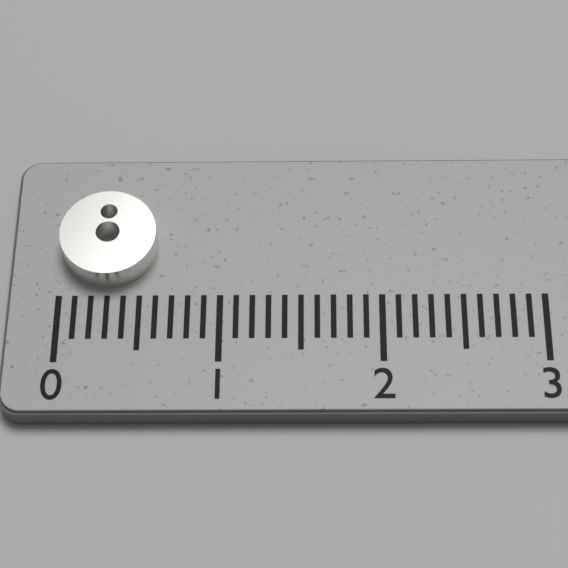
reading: 0.6 (no unit)
